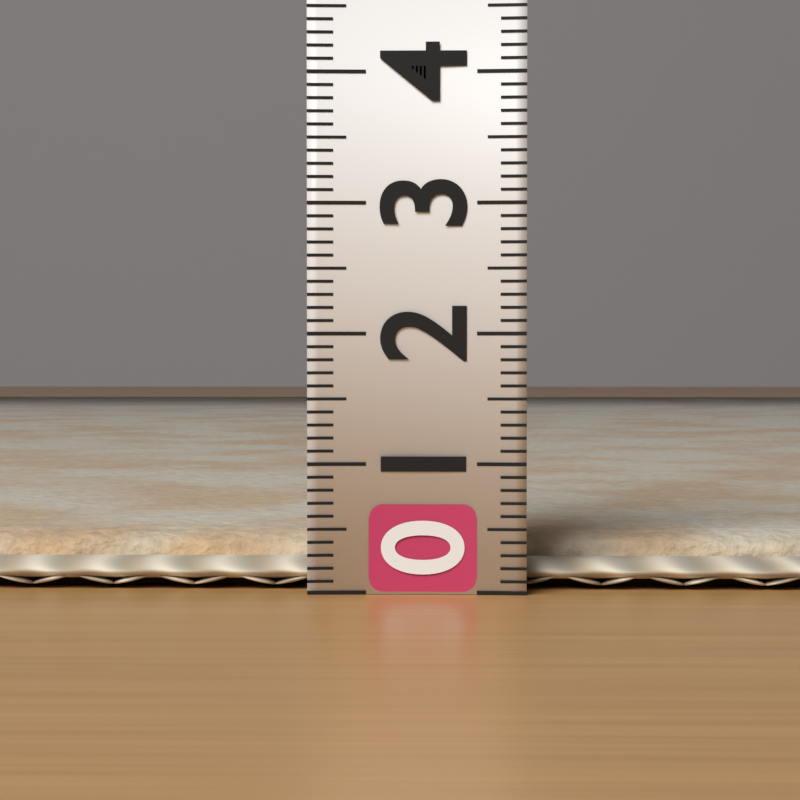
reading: 0.4 (no unit)
